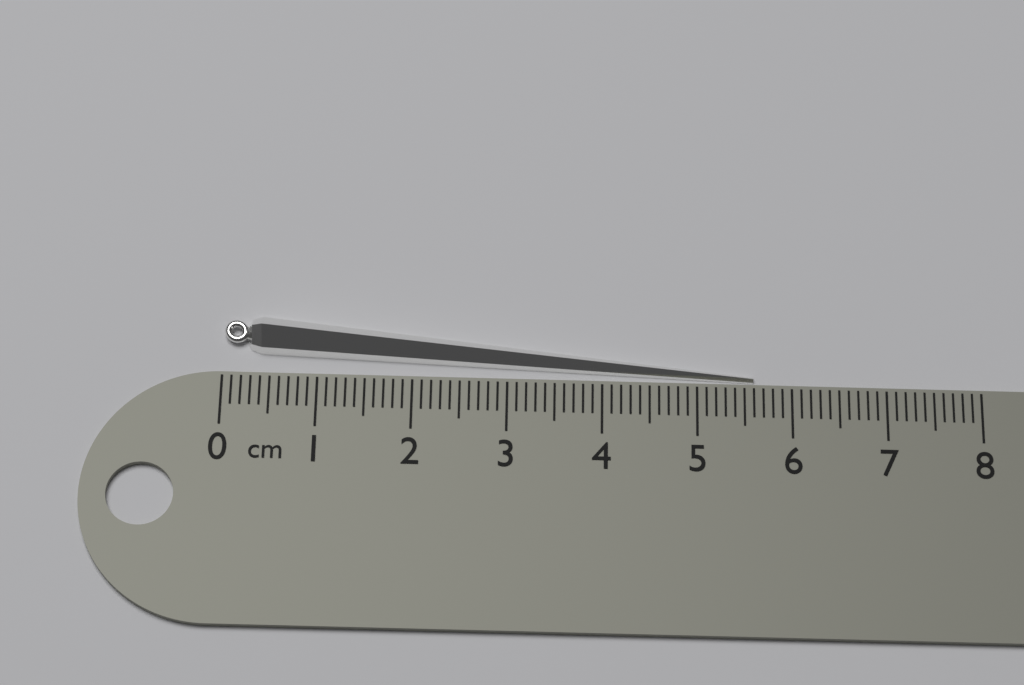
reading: 5.6 cm
